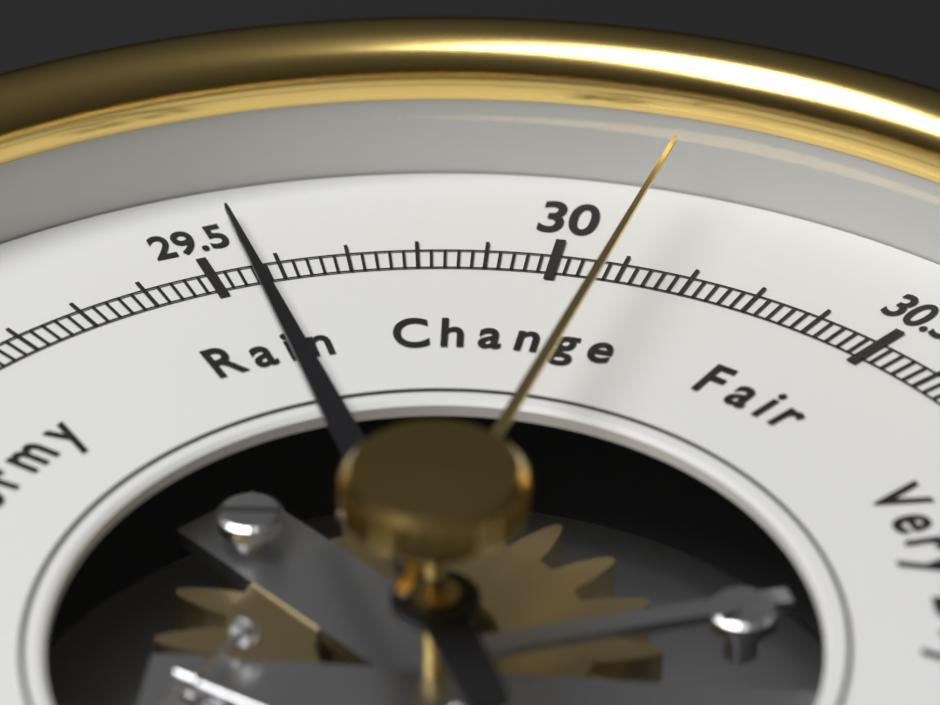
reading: 29.56 inHg
